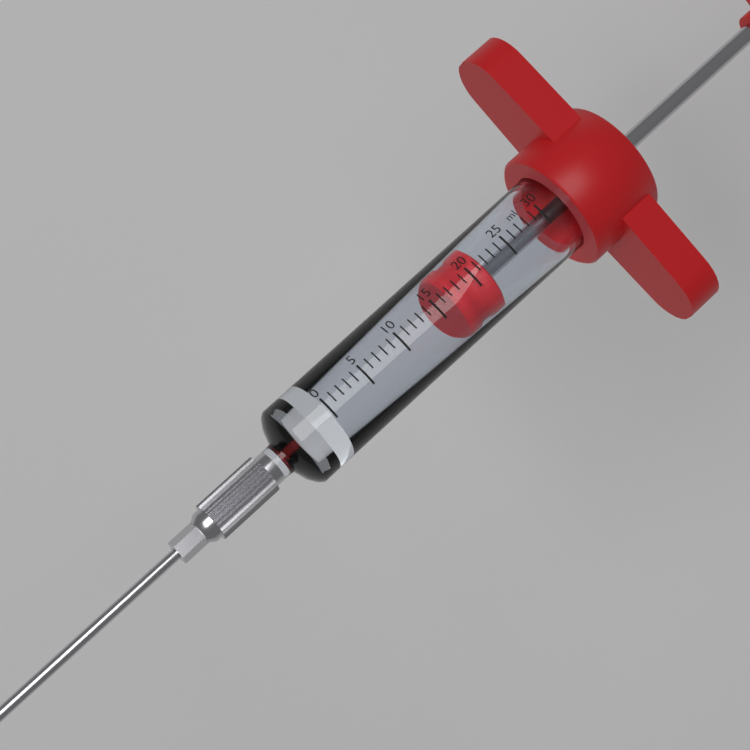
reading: 17 ml
